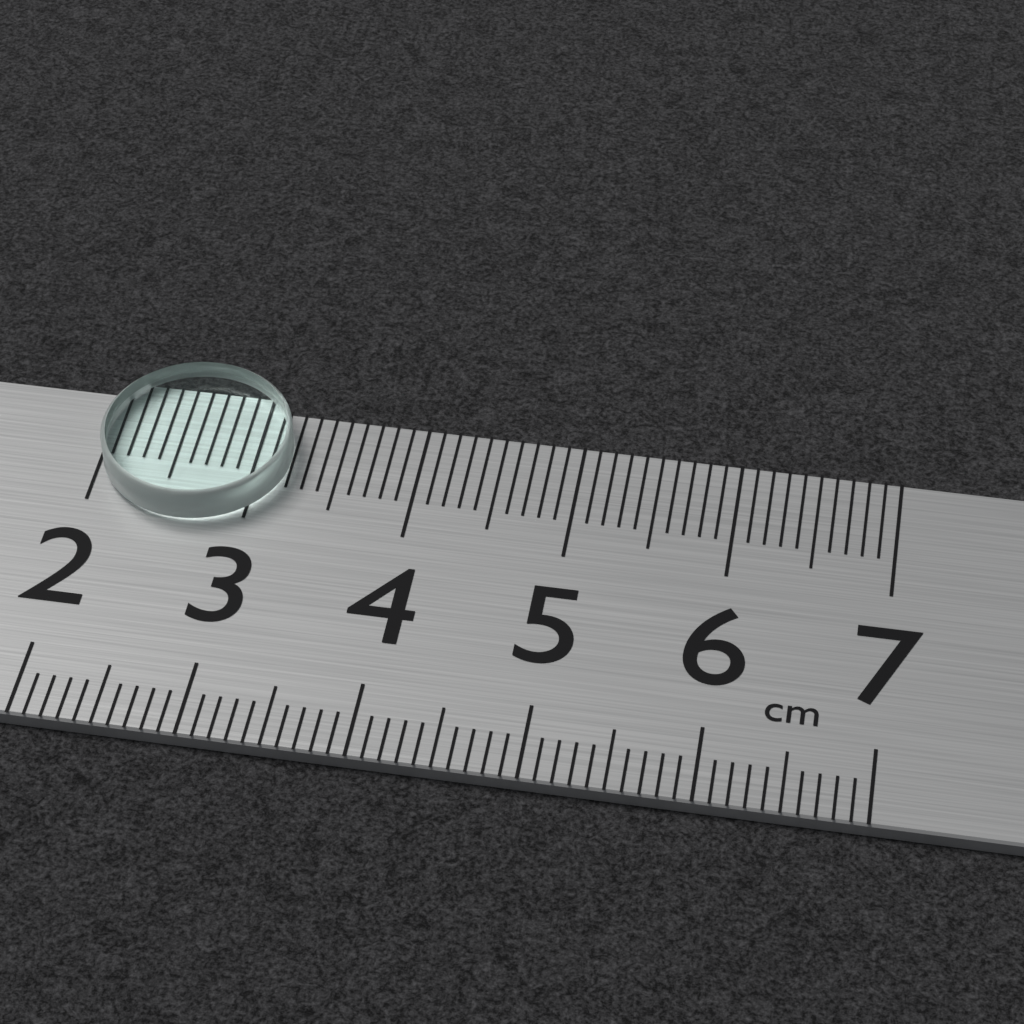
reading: 3.2 cm
